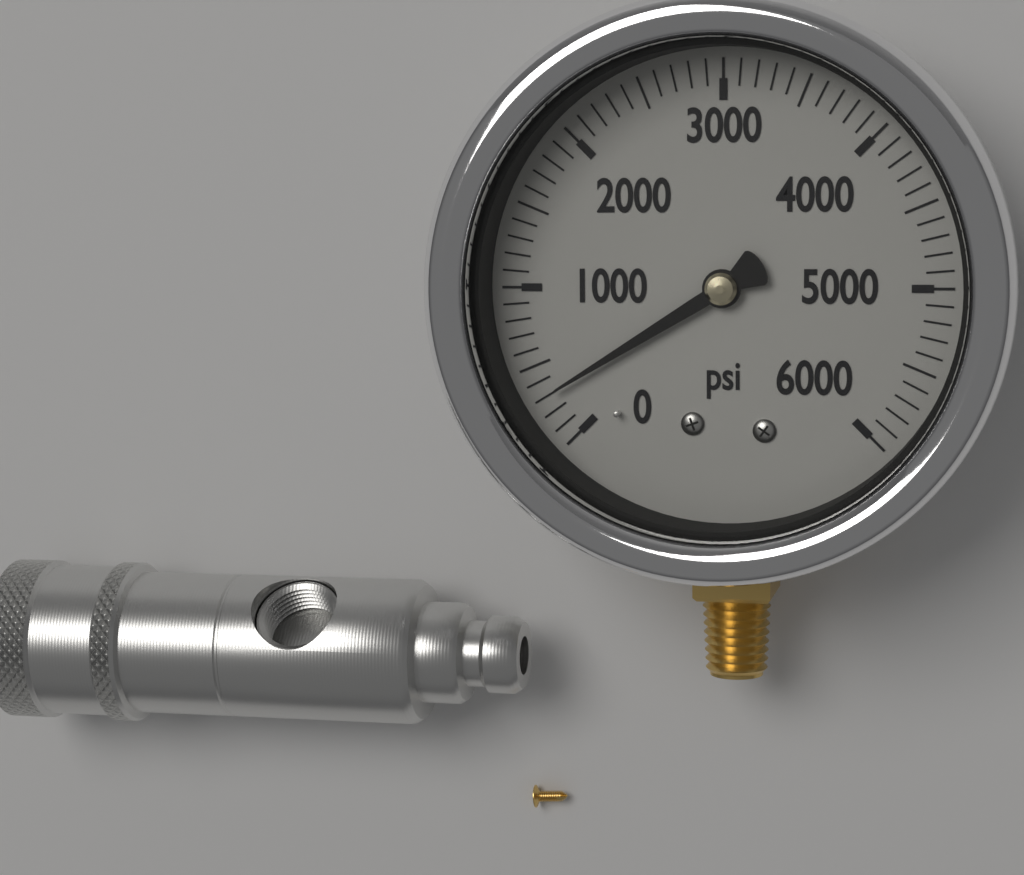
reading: 300 psi
